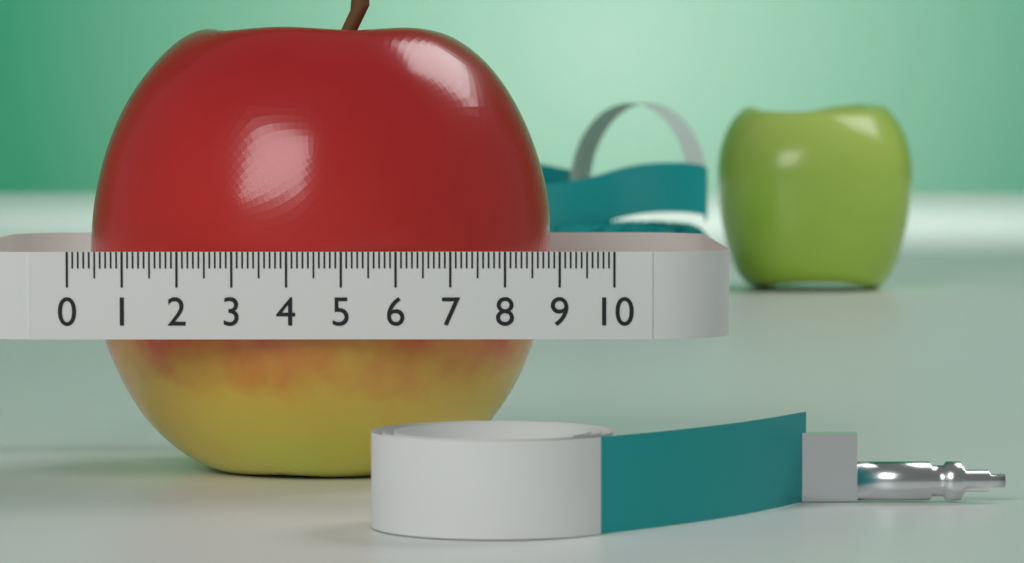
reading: 8.9 (no unit)
